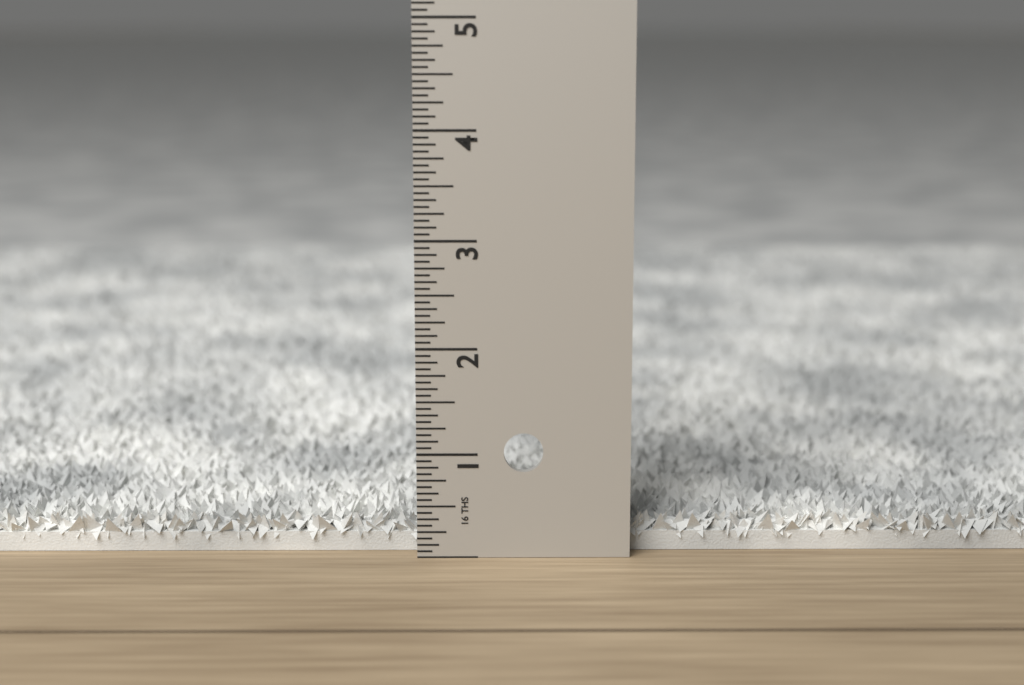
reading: 0.3750 in
